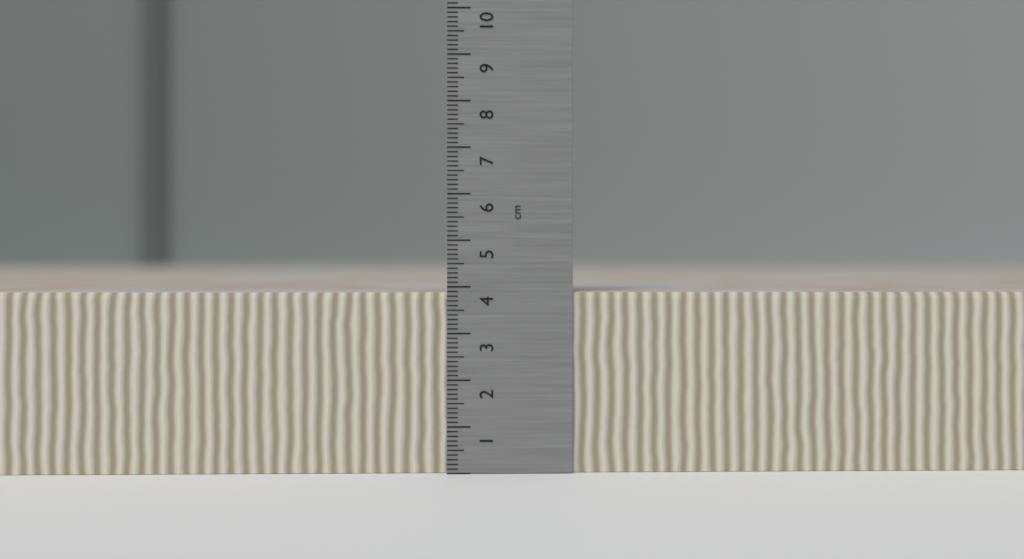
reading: 3.9 cm
